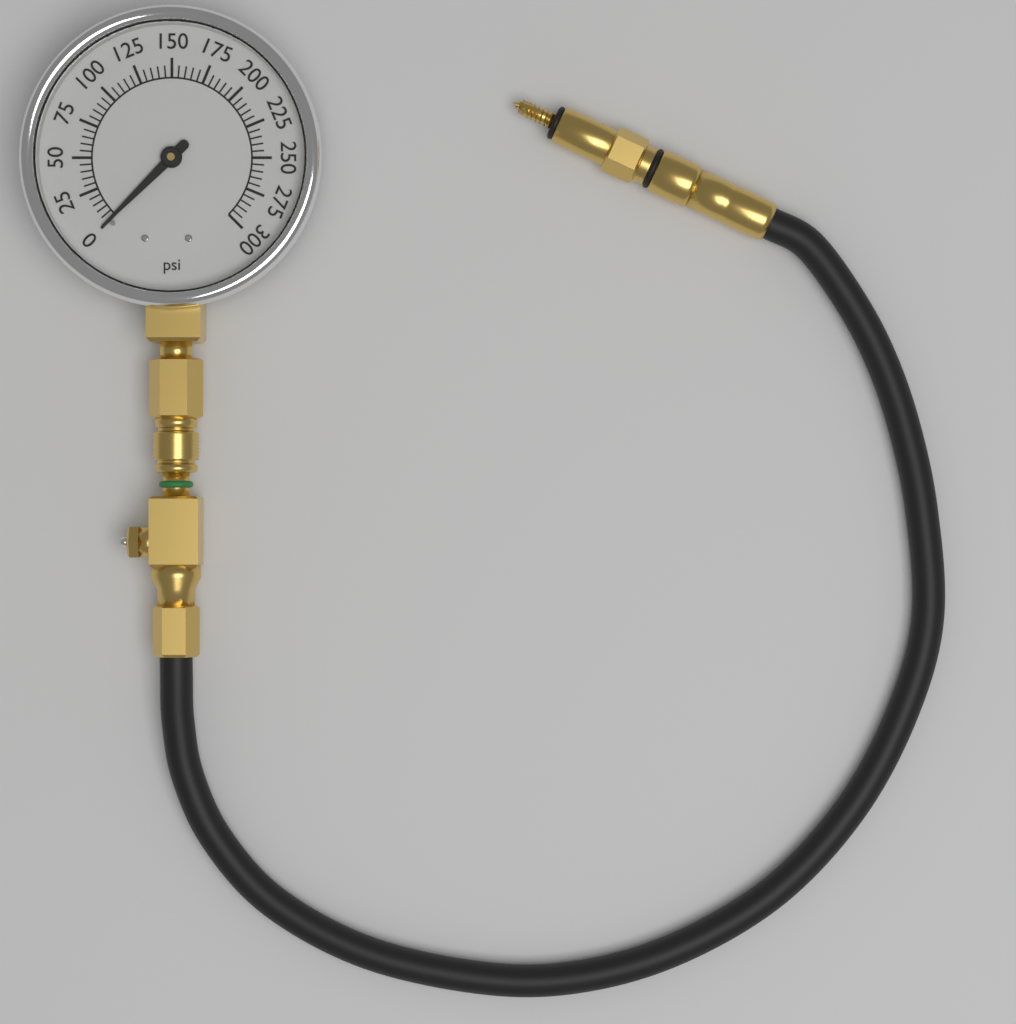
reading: 0 psi
